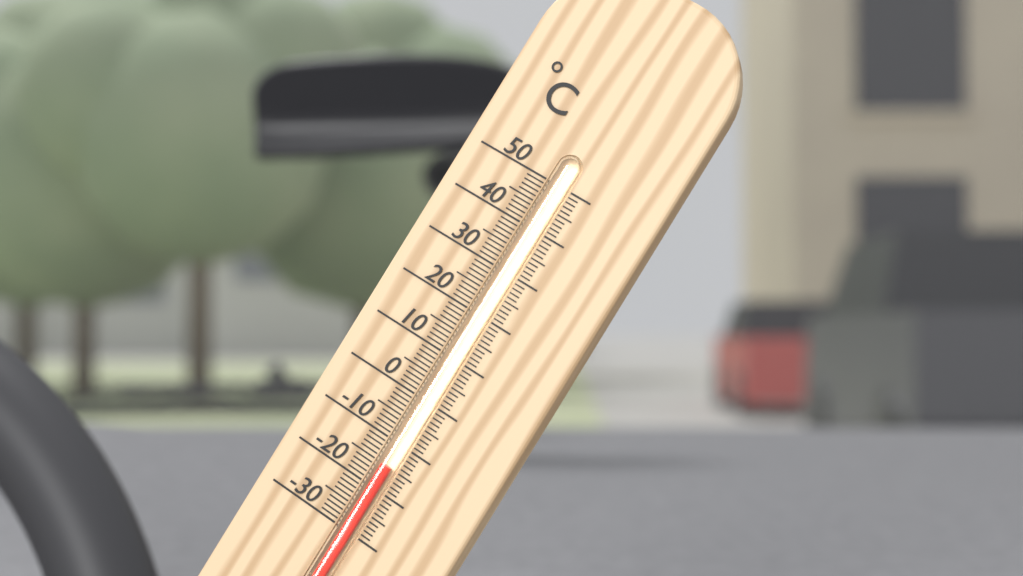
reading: -15 °C
